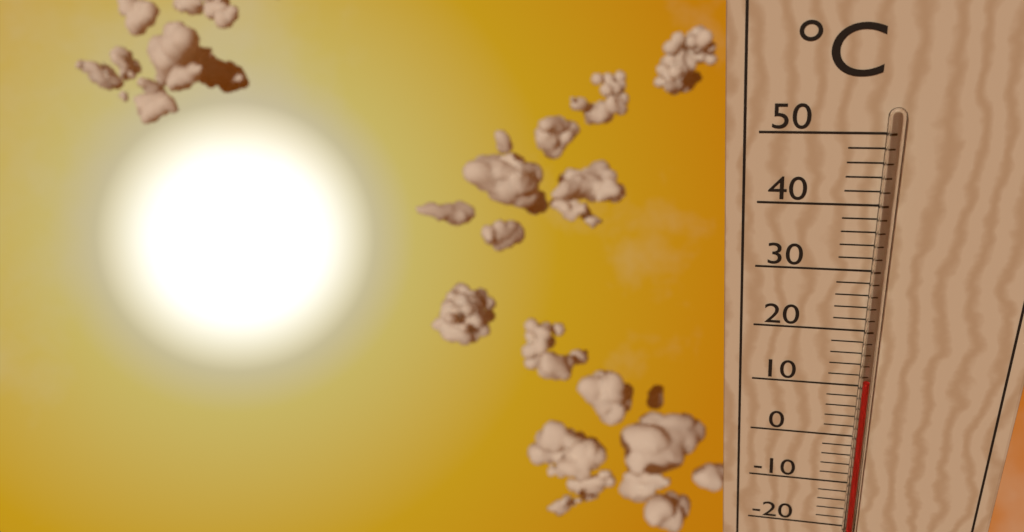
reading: 12 °C
